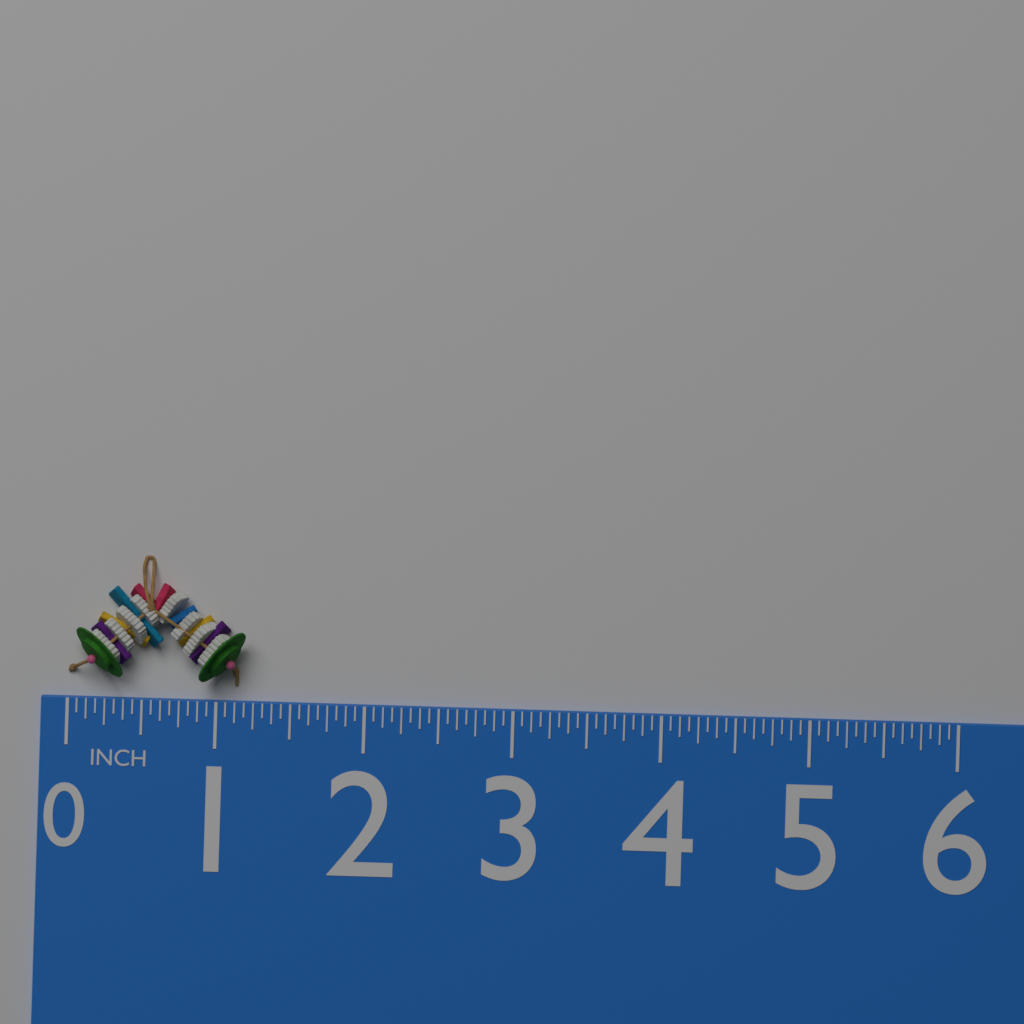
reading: 1.1875 in
